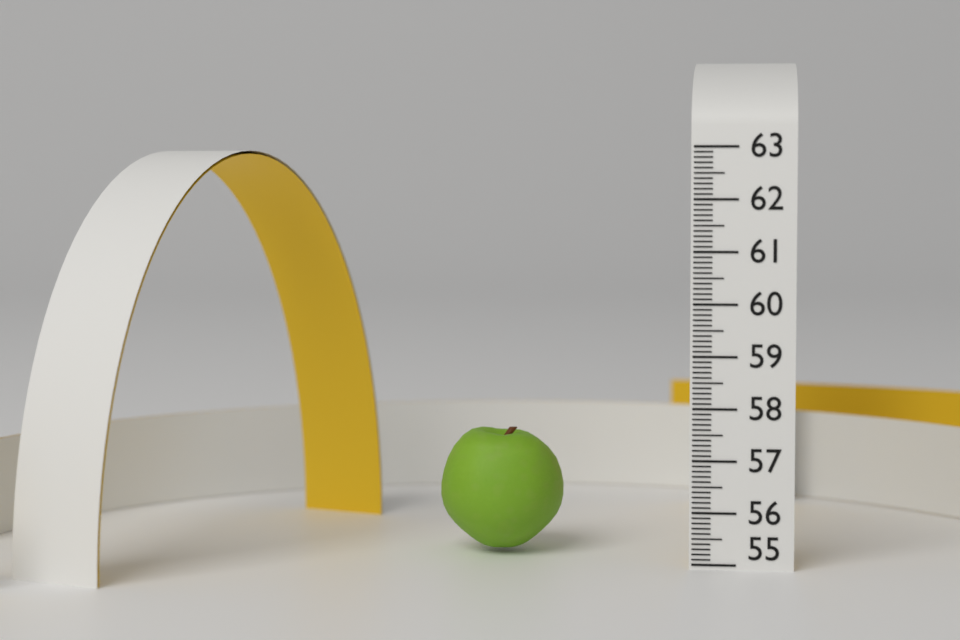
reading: 57.4 (no unit)
